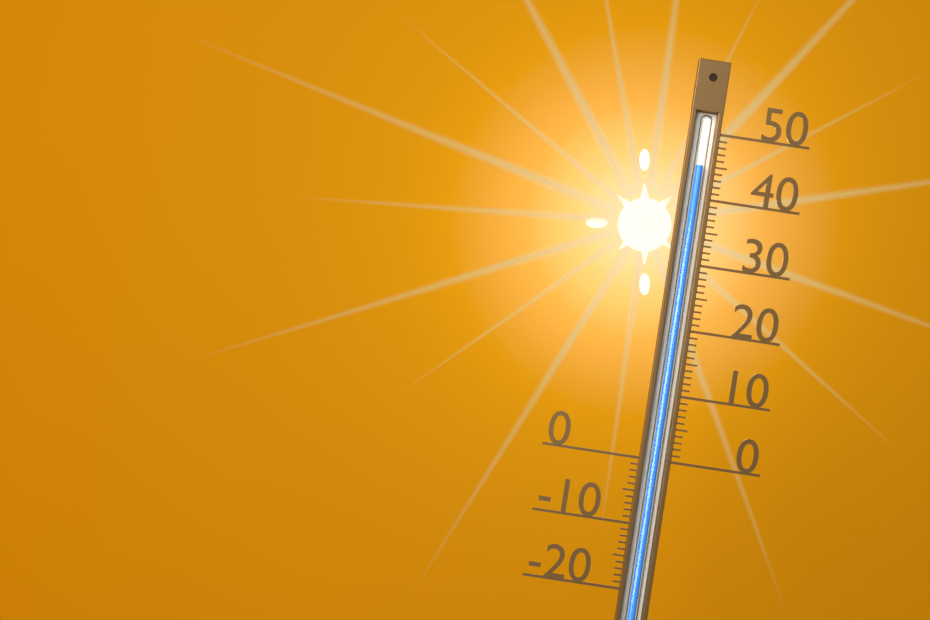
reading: 45 (no unit)
